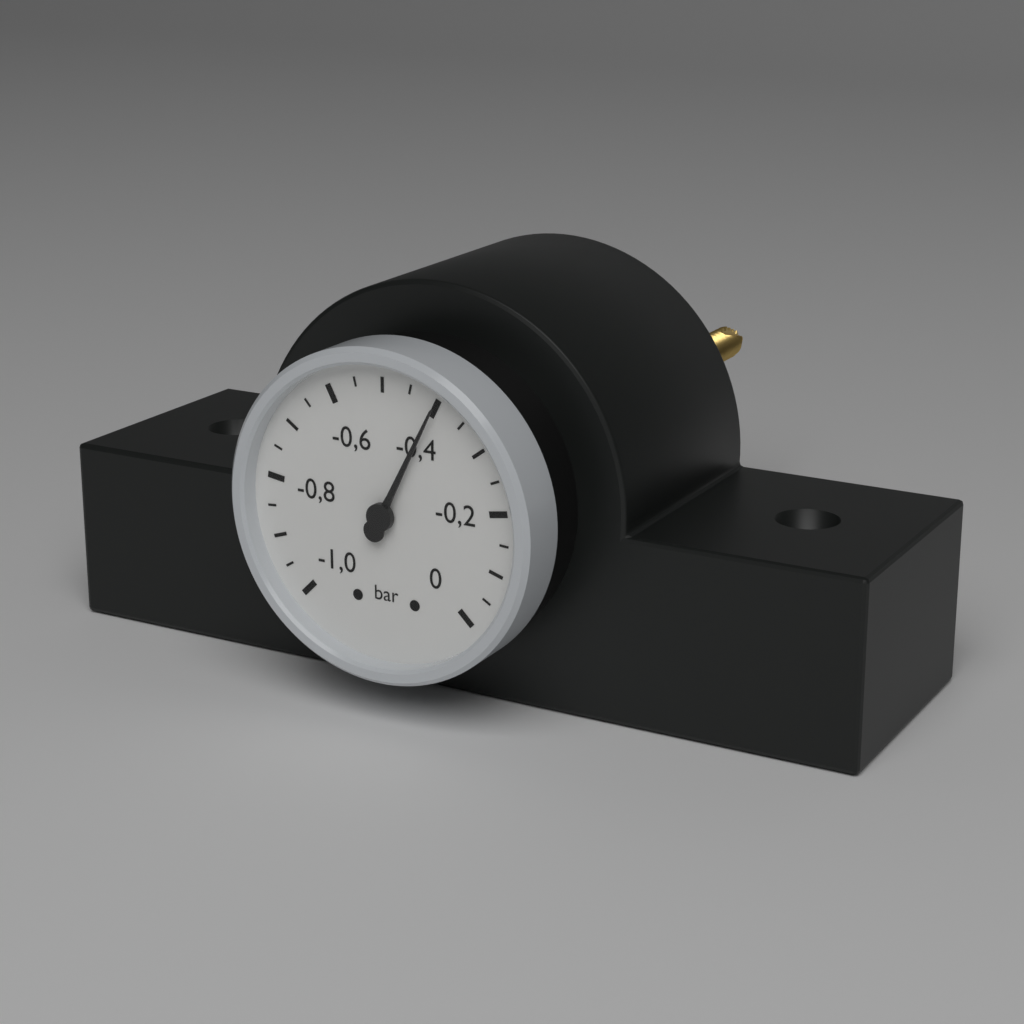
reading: -0.40 bar
